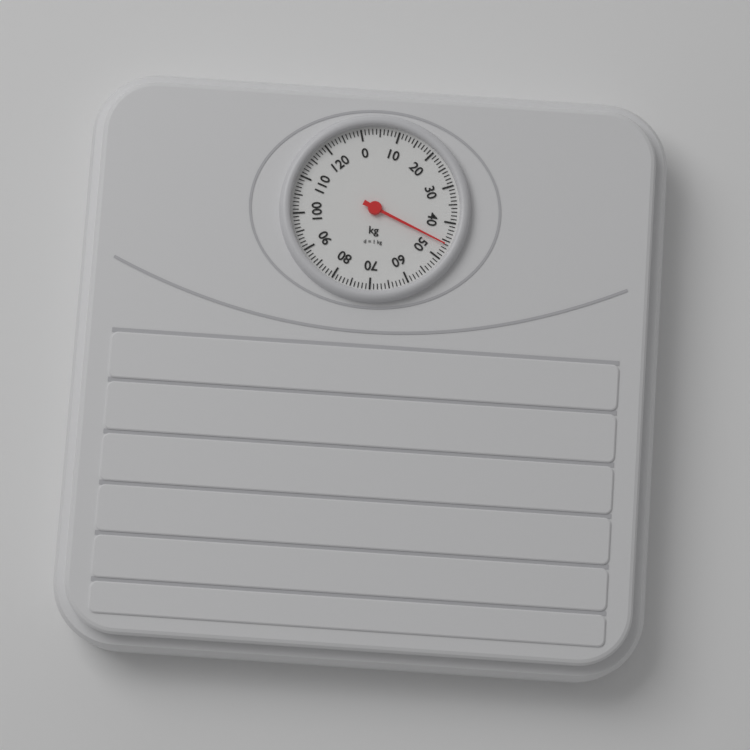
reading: 46 kg
